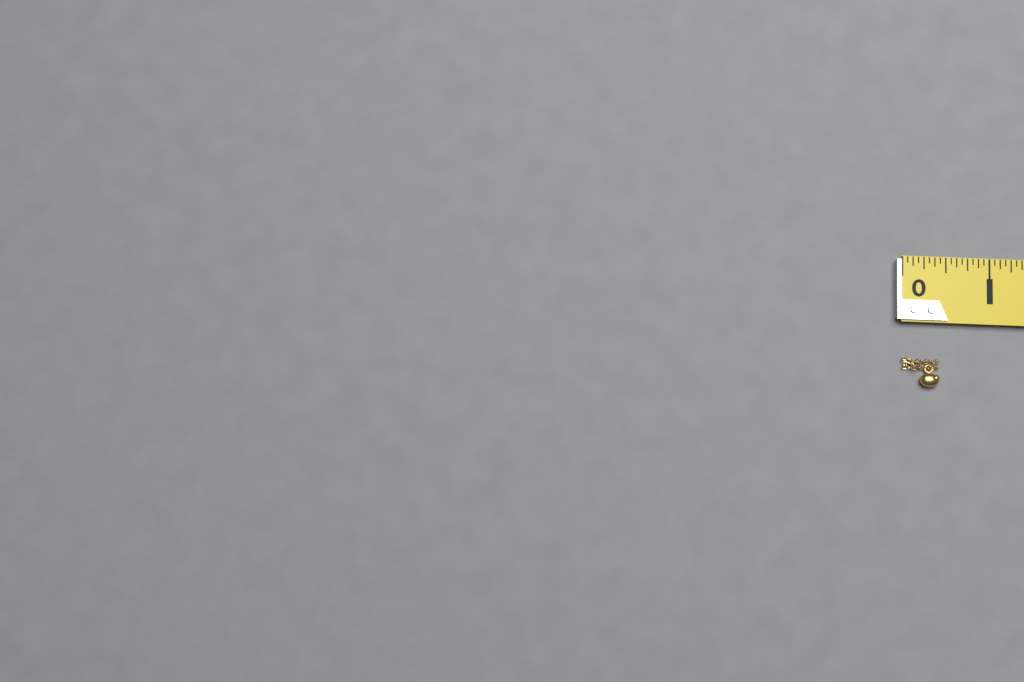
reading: 0.4375 in
